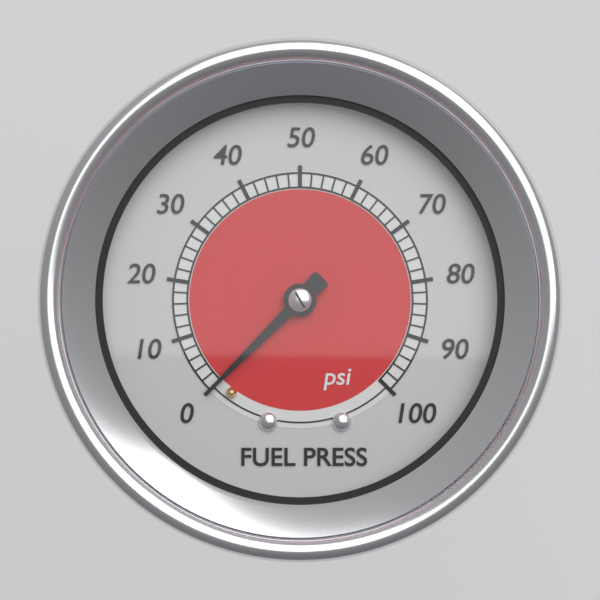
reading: 0 psi
